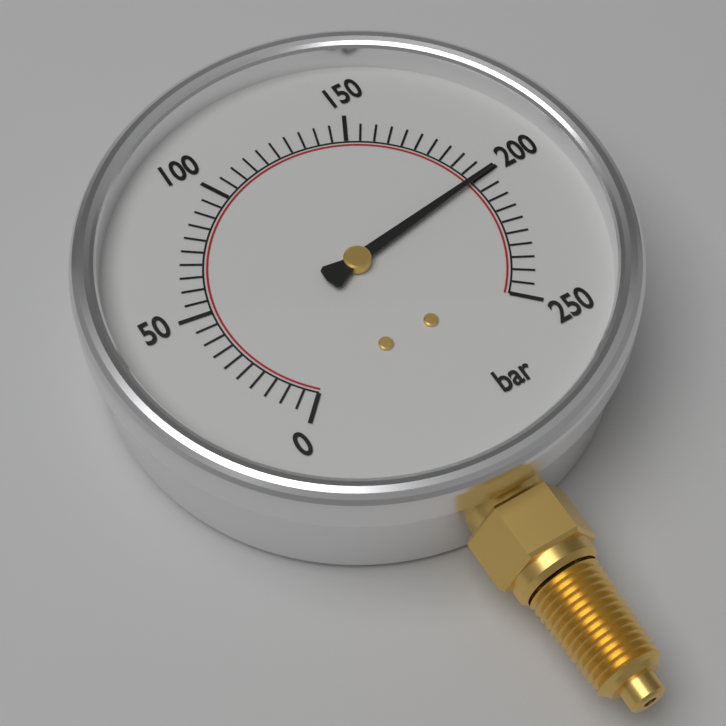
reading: 200 bar
